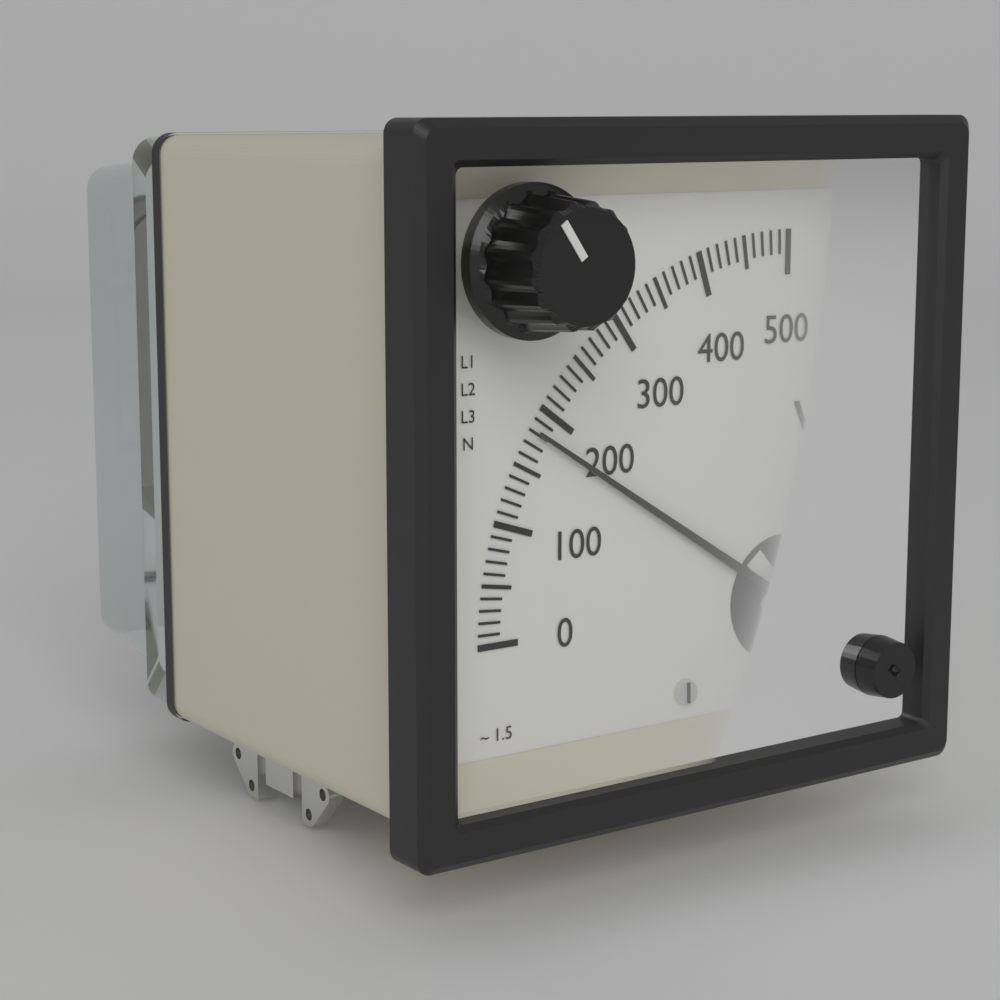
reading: 180 V
